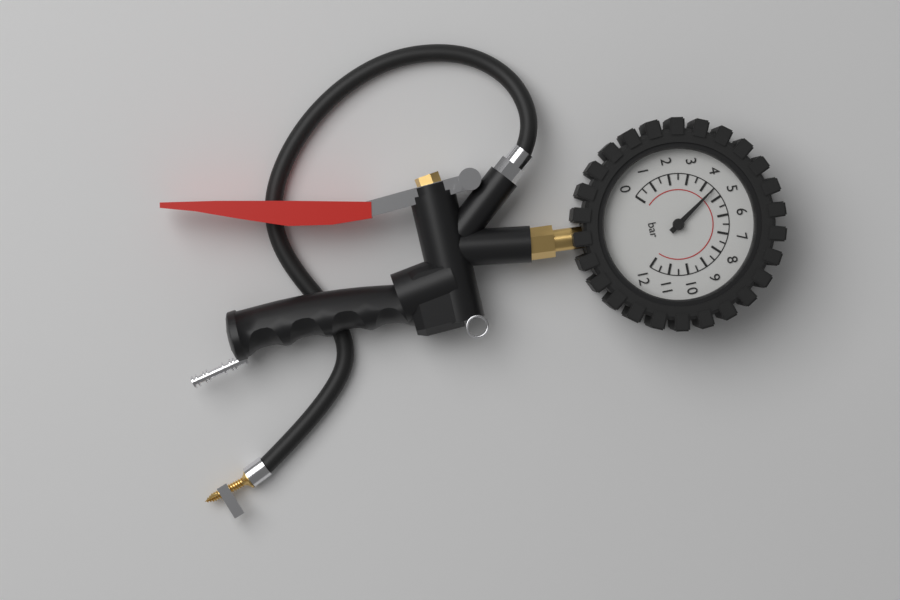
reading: 4.5 bar
